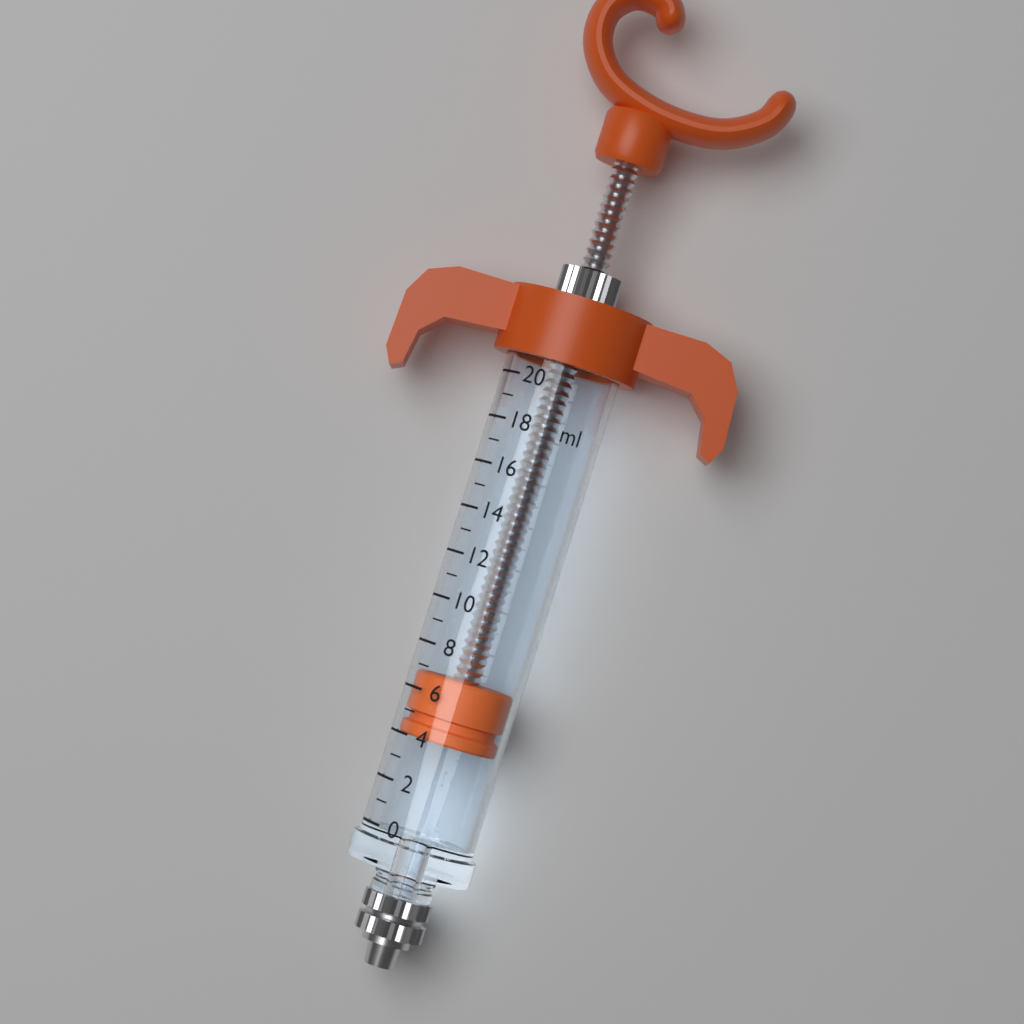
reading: 4 ml
